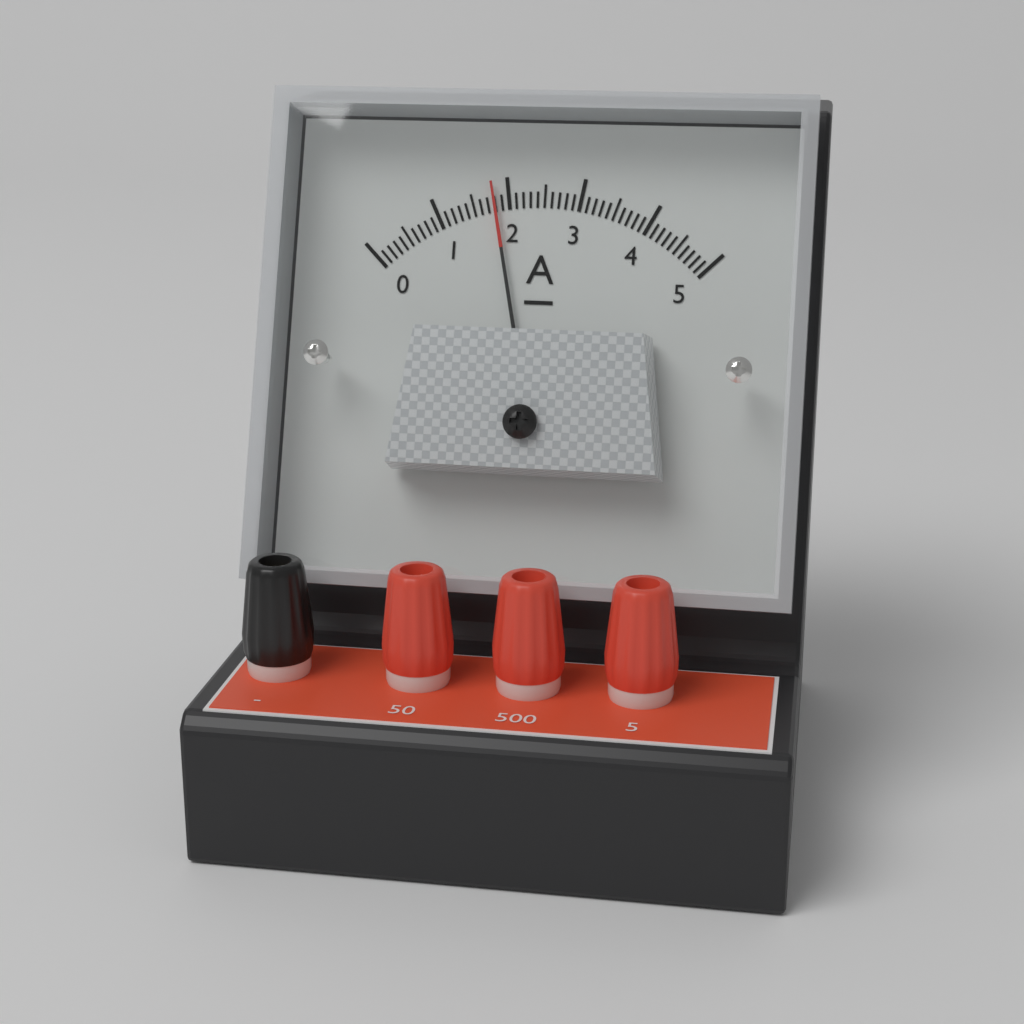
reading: 1.8 A
